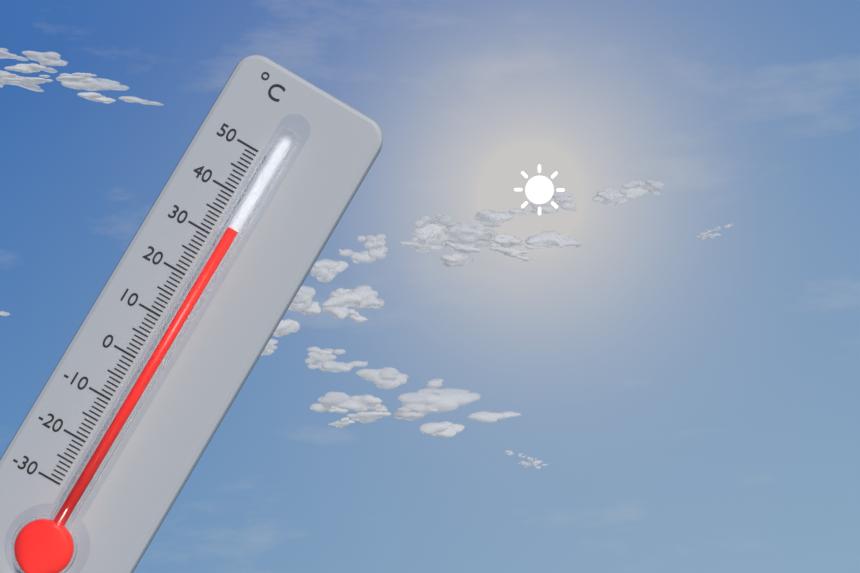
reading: 33 °C
